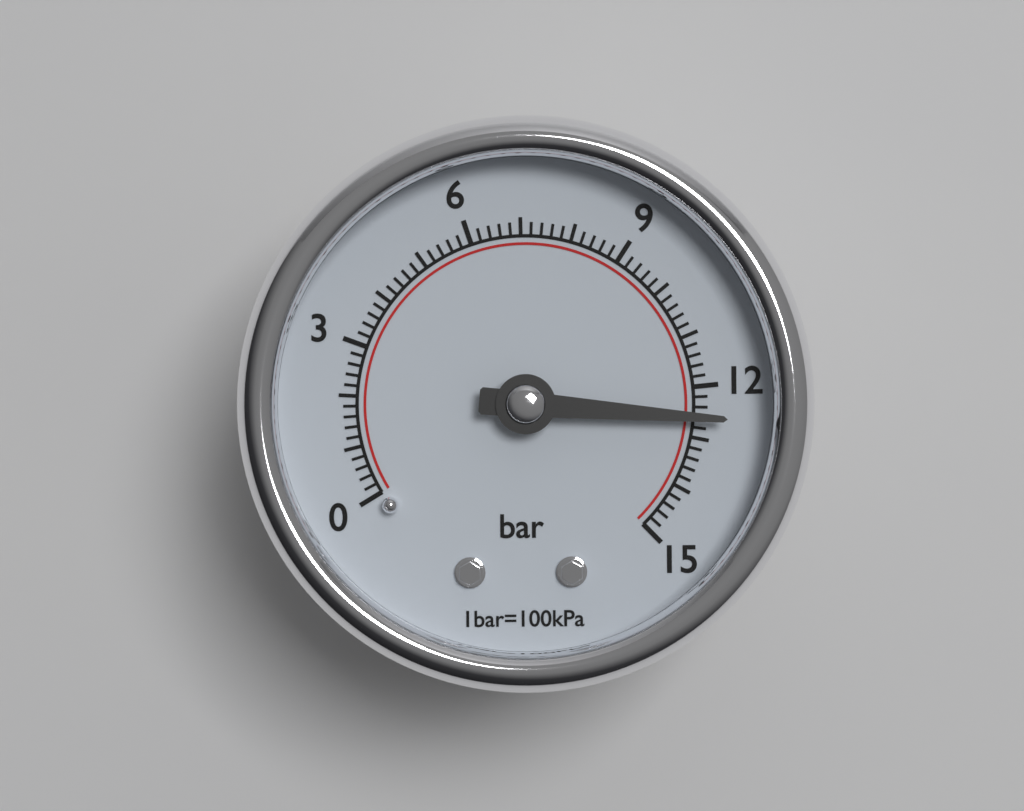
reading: 12.6 bar
